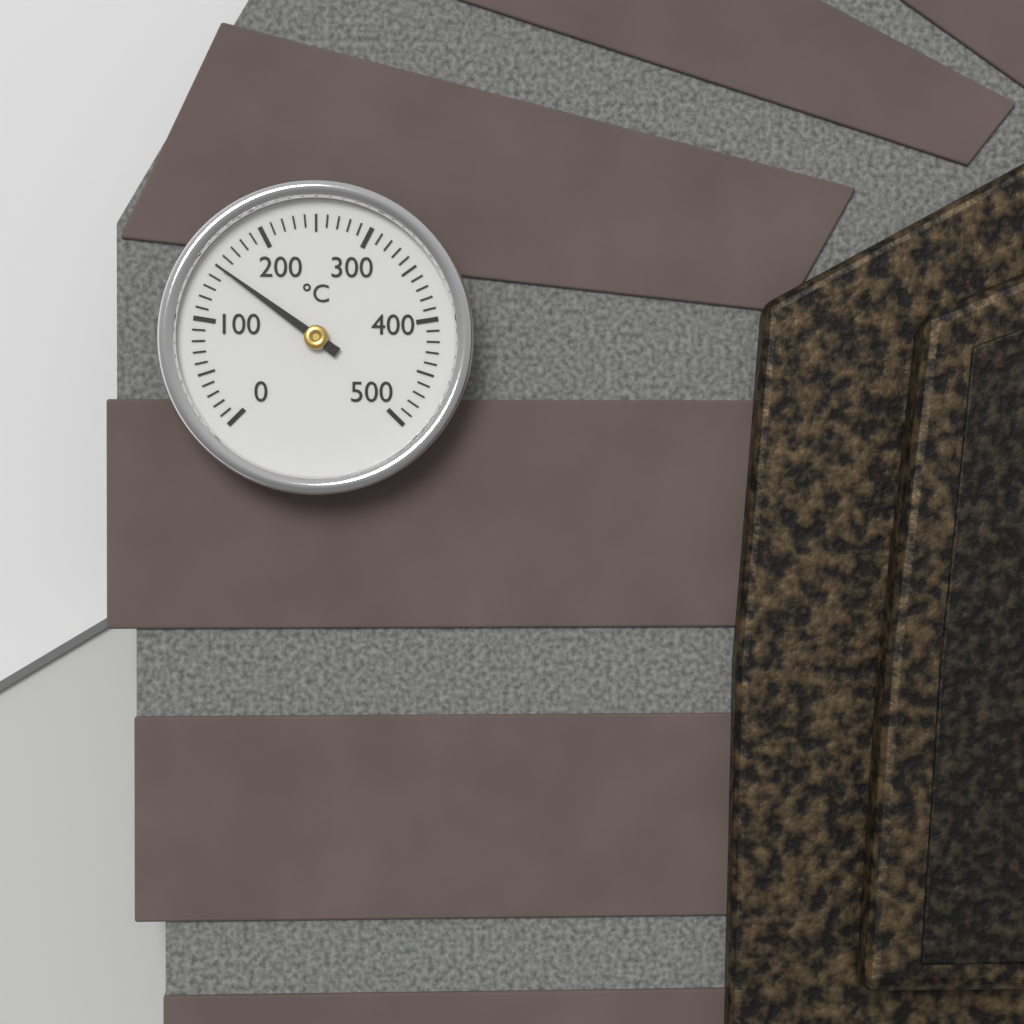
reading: 150 °C
